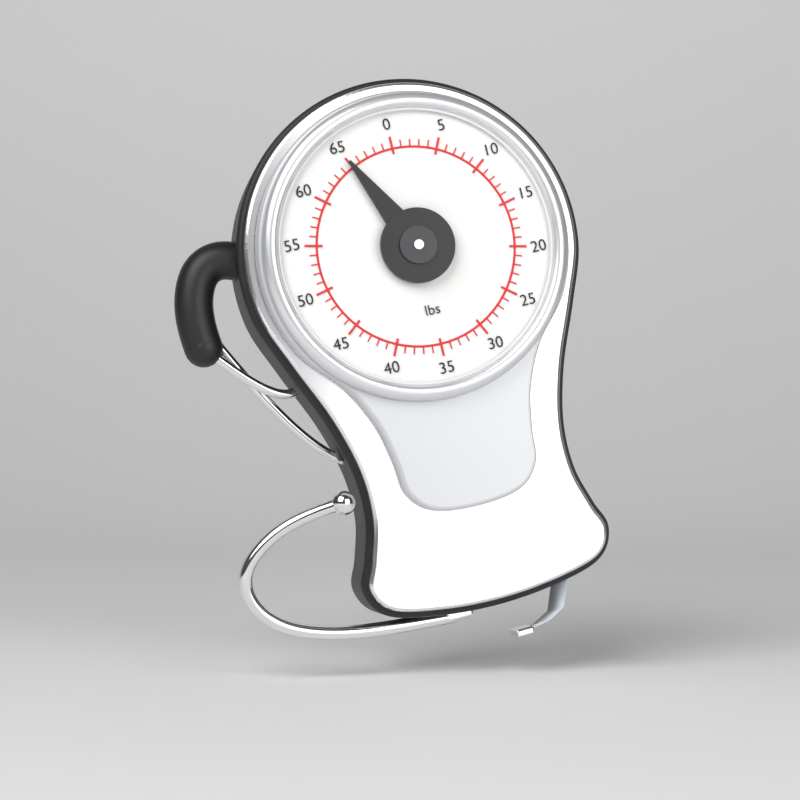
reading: 65 lbs
